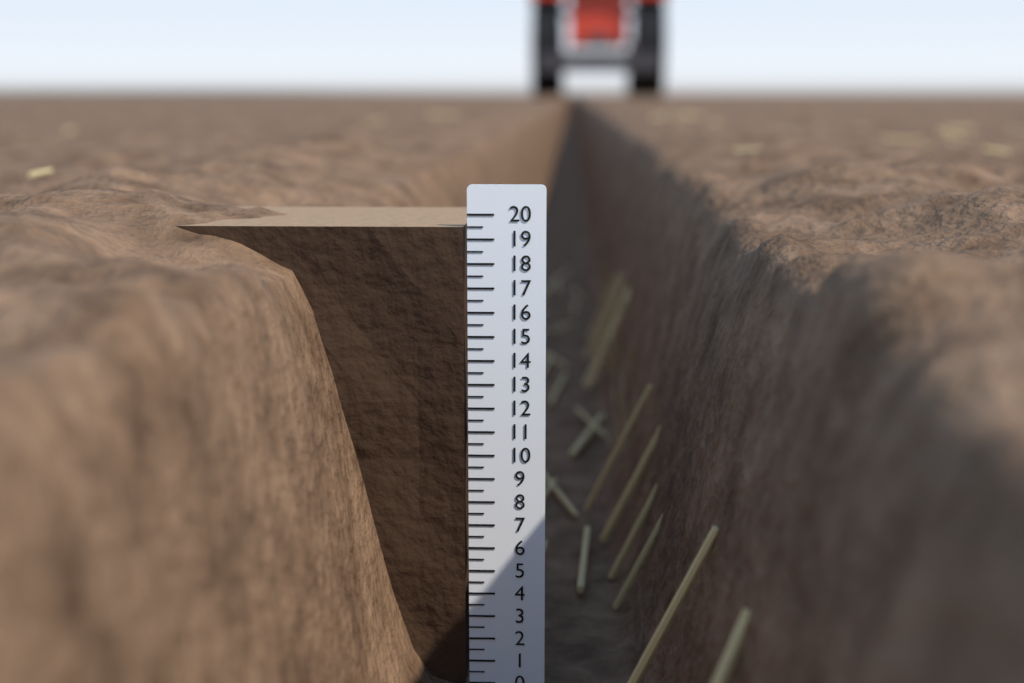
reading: 19.5 (no unit)
